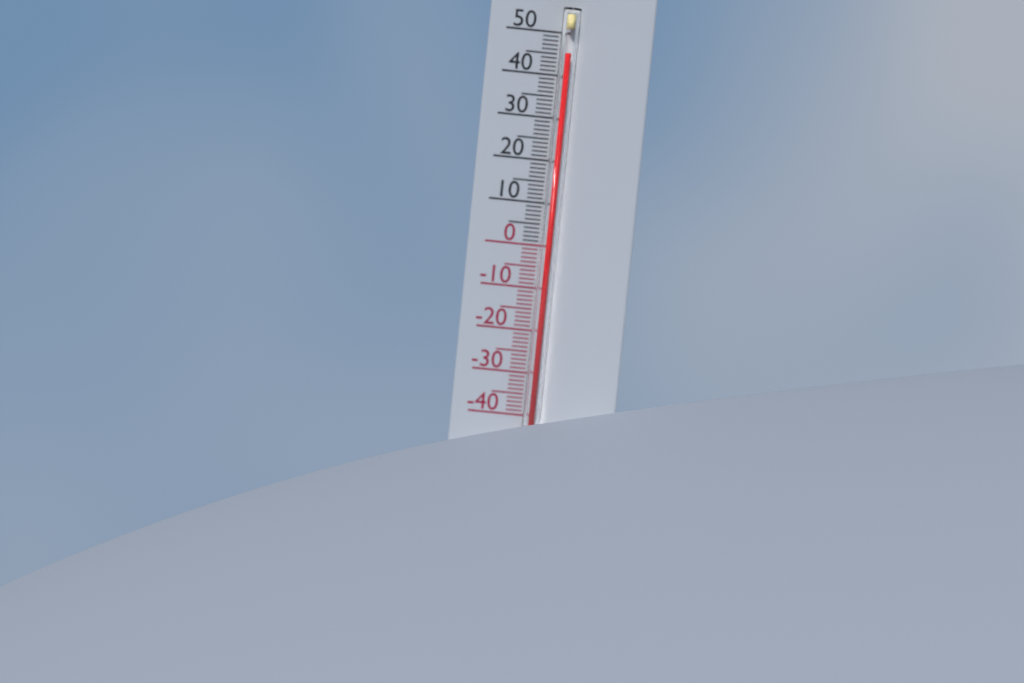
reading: 45 °C
